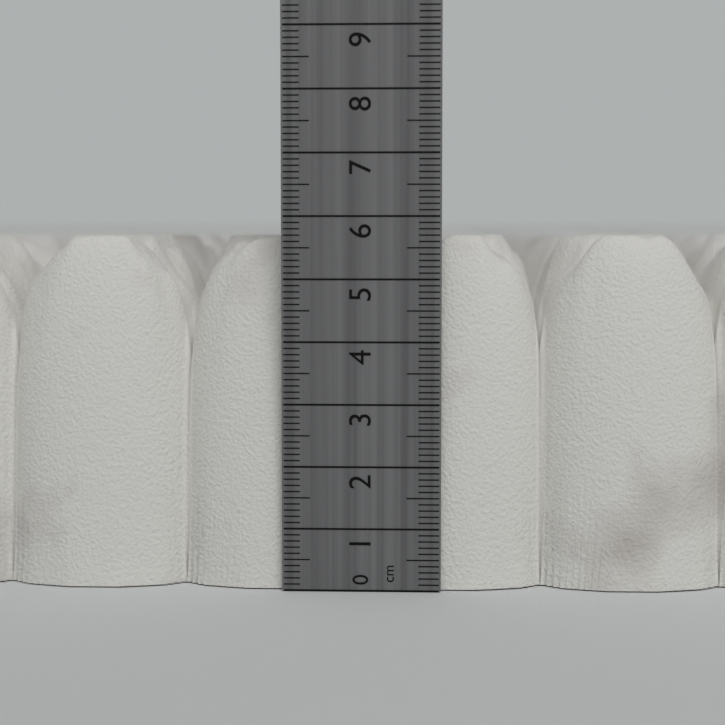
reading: 5.7 cm
